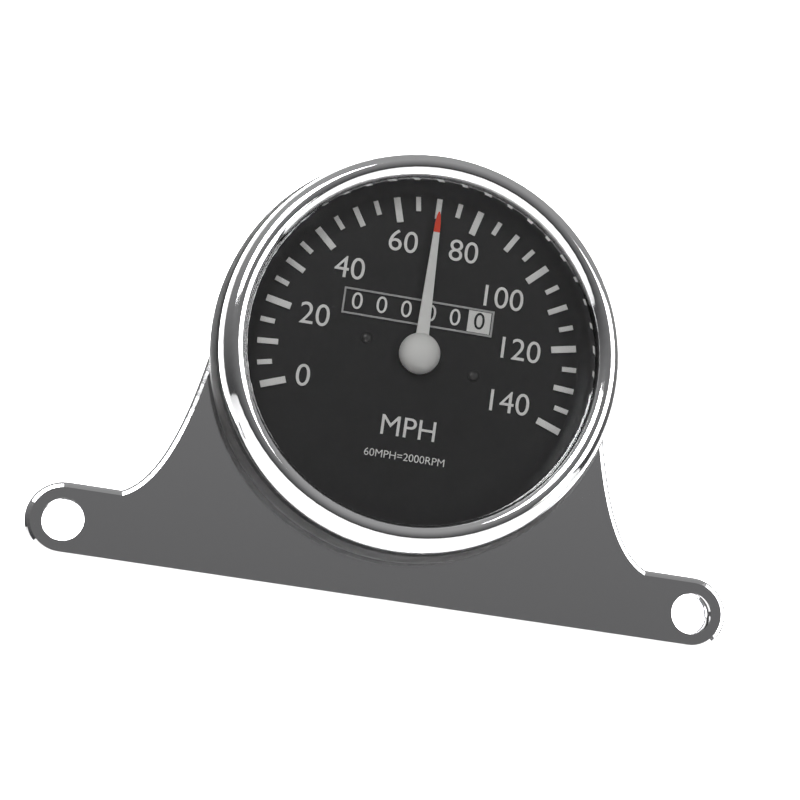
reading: 70 MPH
